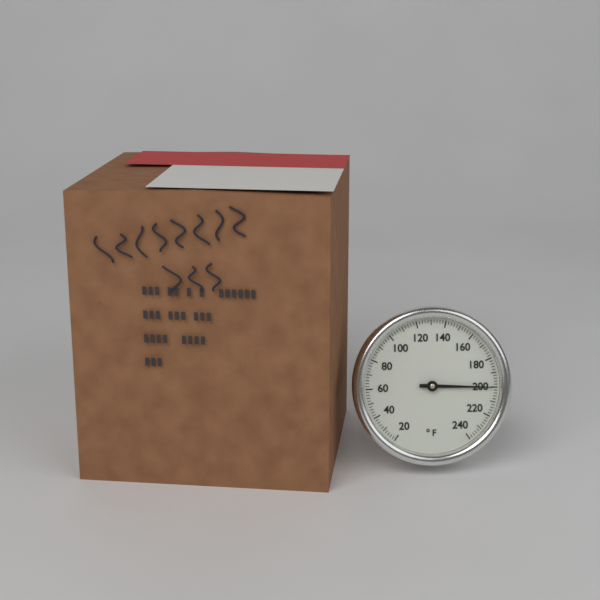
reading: 200 °F
